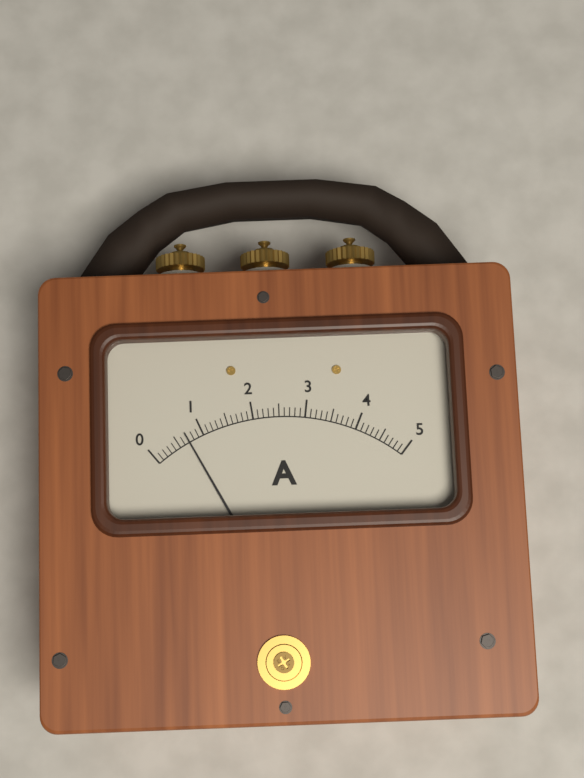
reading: 0.7 A
